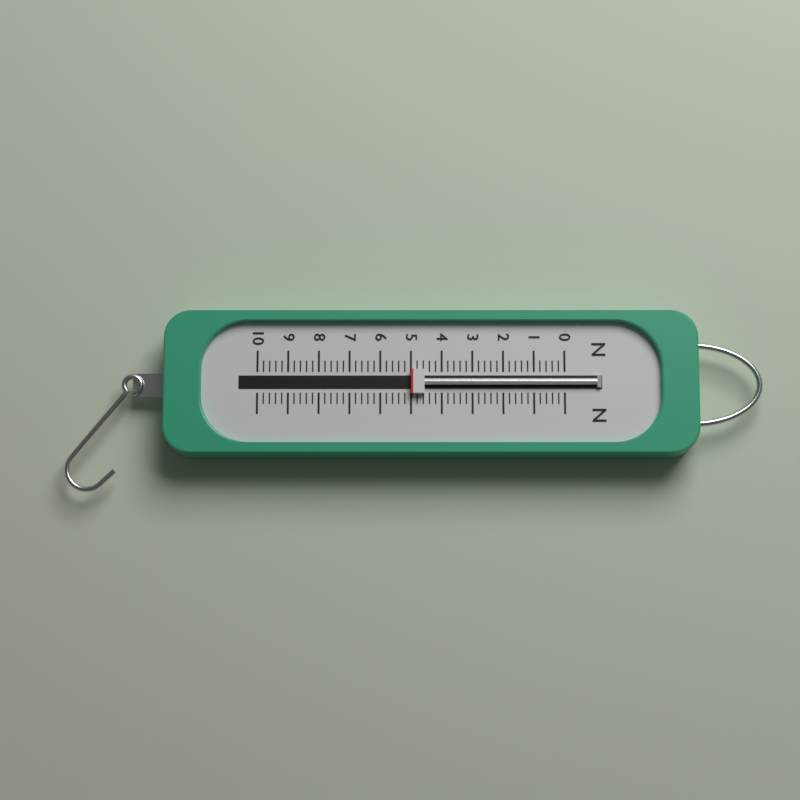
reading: 5.0 N
